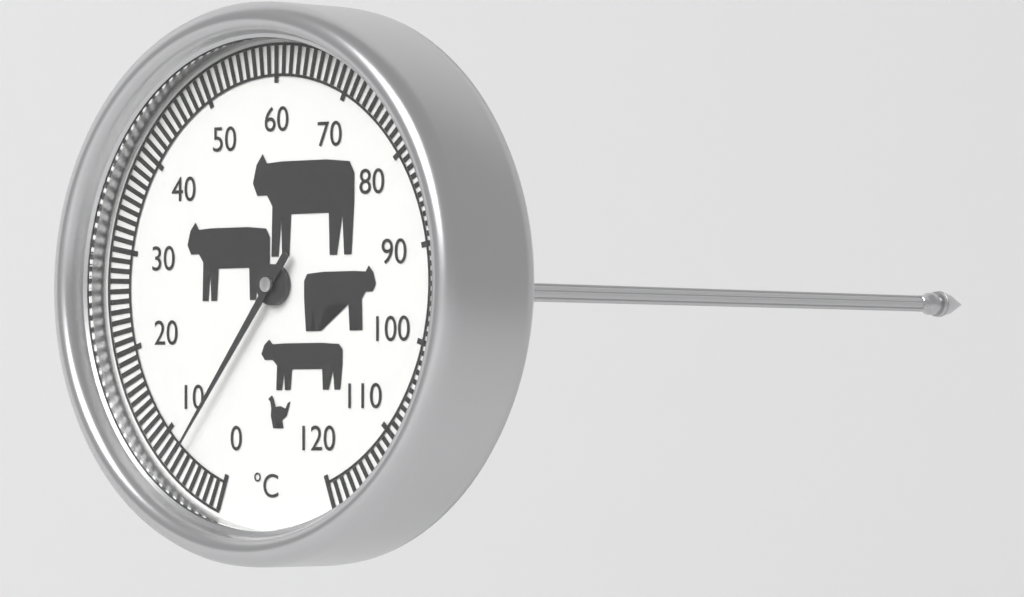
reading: 7 °C
